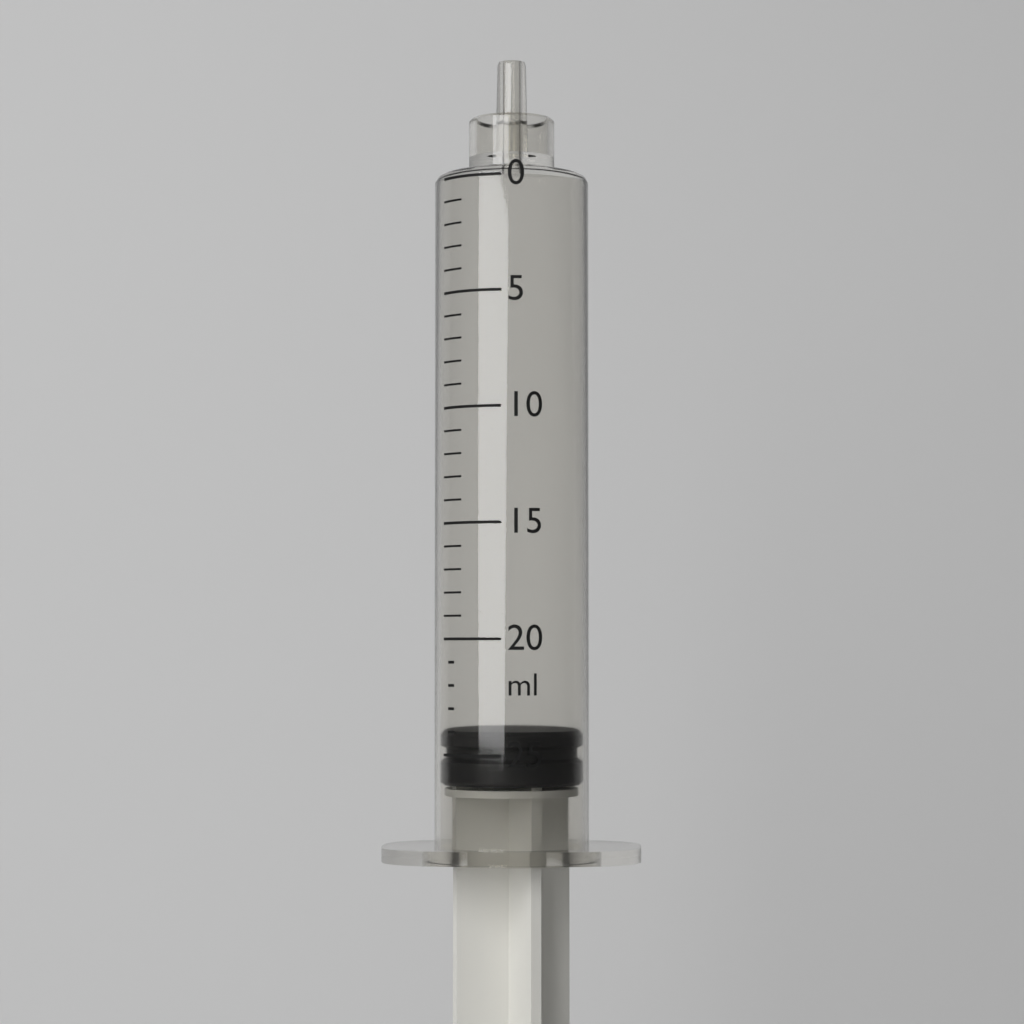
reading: 24 ml
